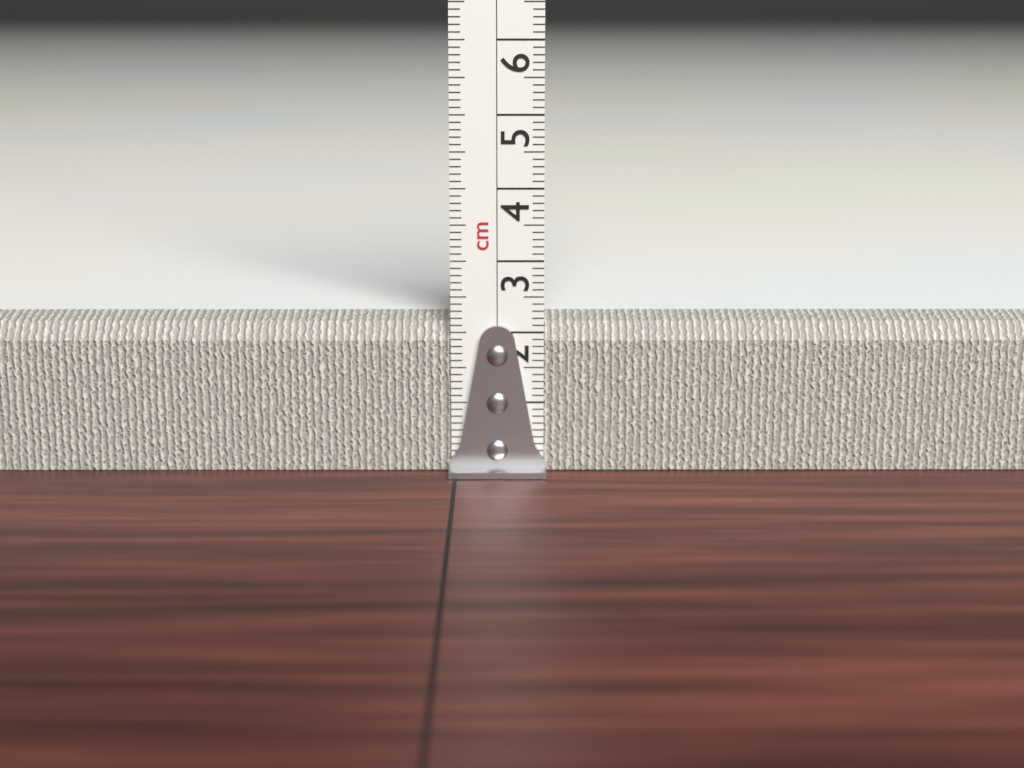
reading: 2.2 cm
